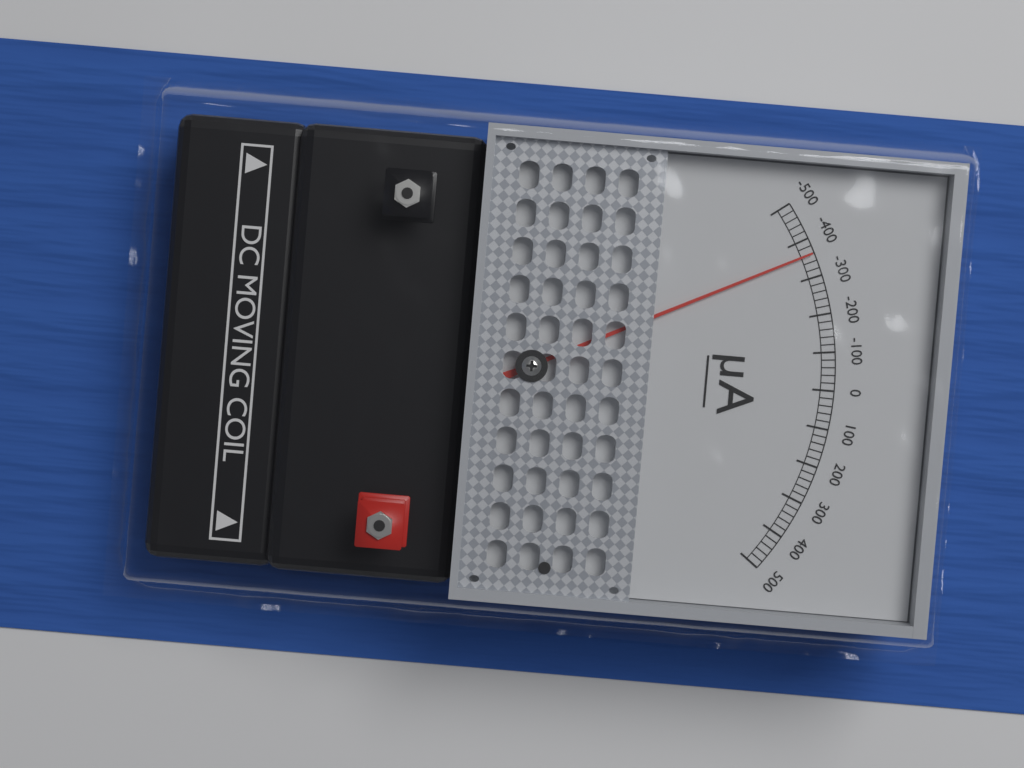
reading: -360 µA
